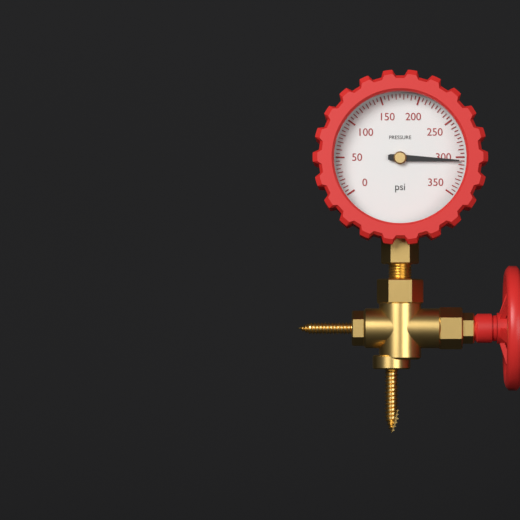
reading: 305 psi
